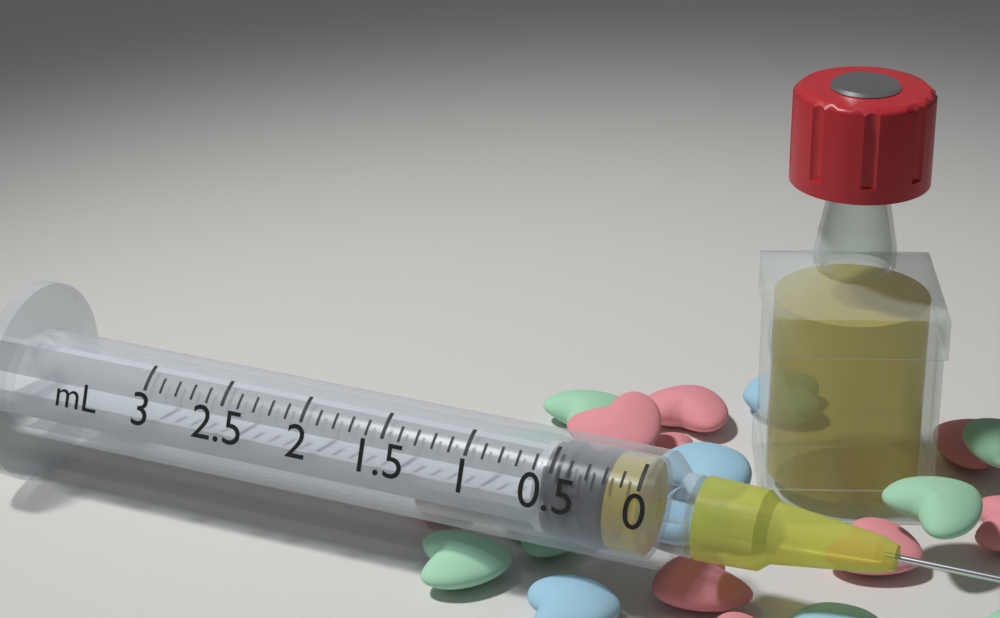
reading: 0.2 mL
